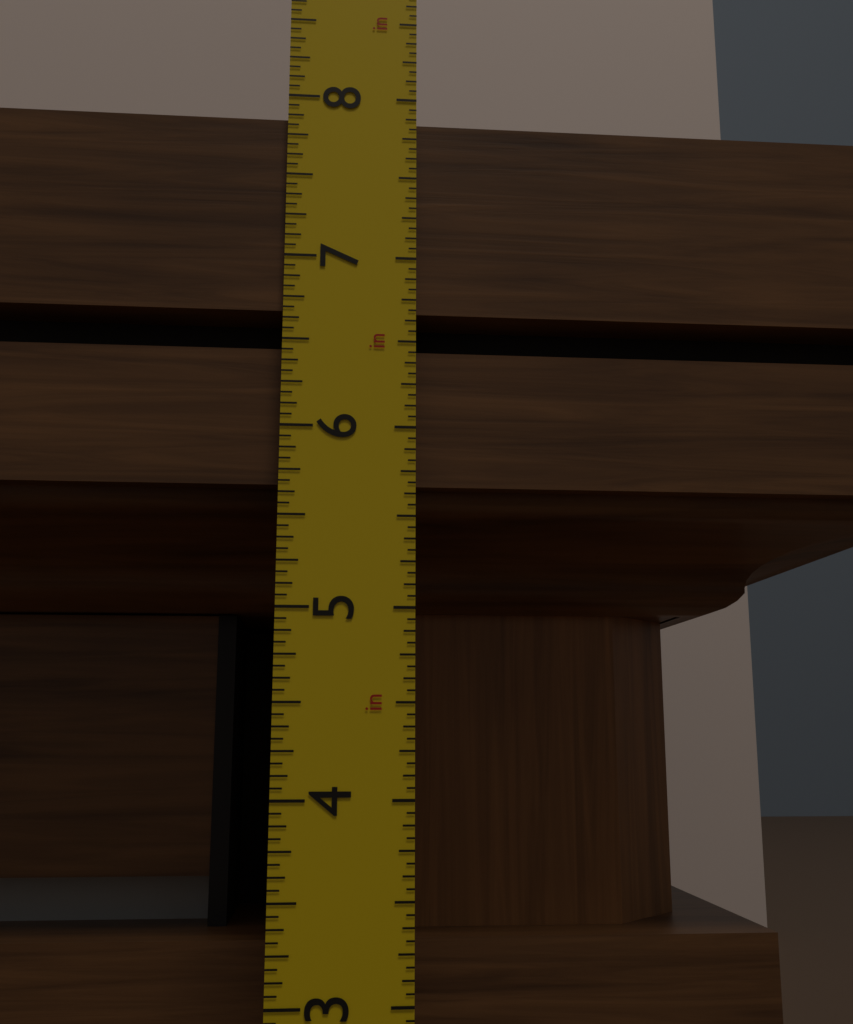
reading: 7.8750 in
